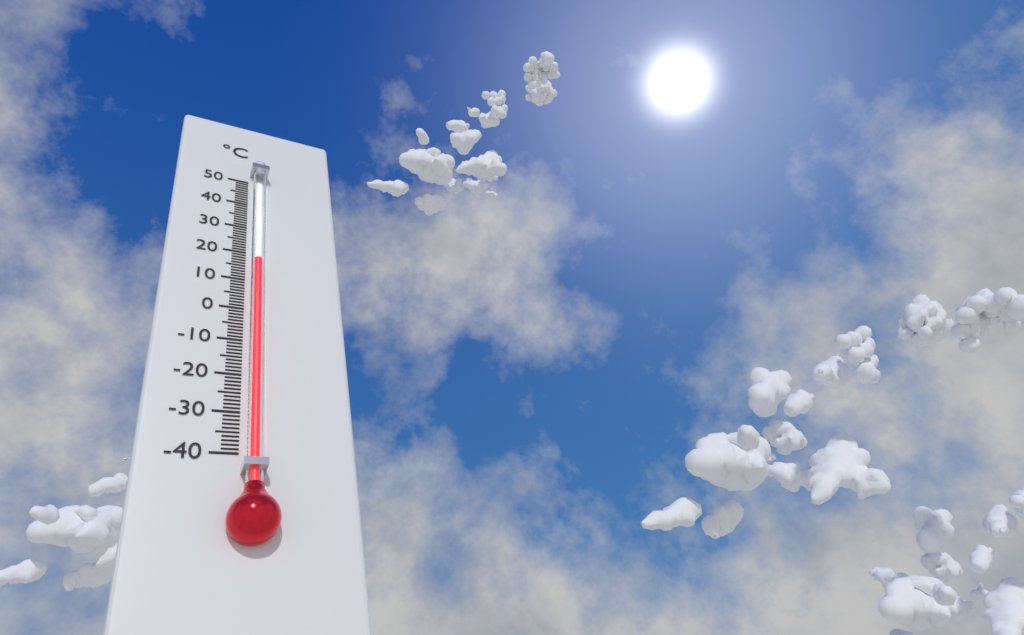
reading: 16 °C
